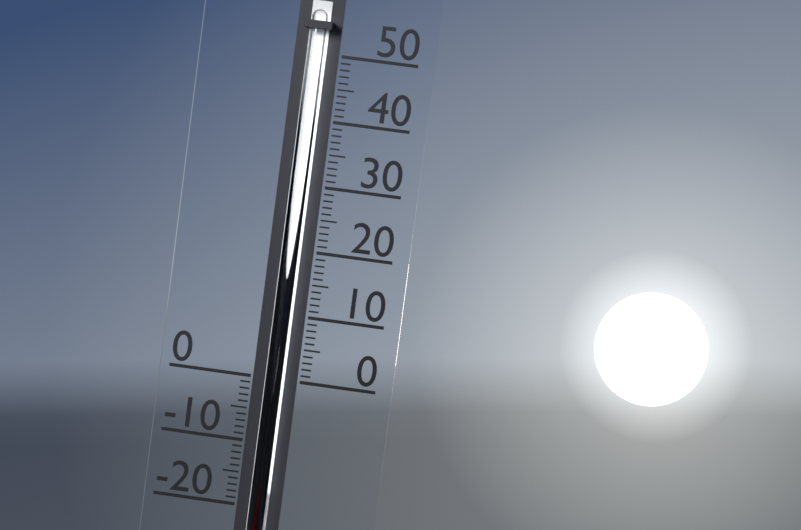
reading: -17 (no unit)
